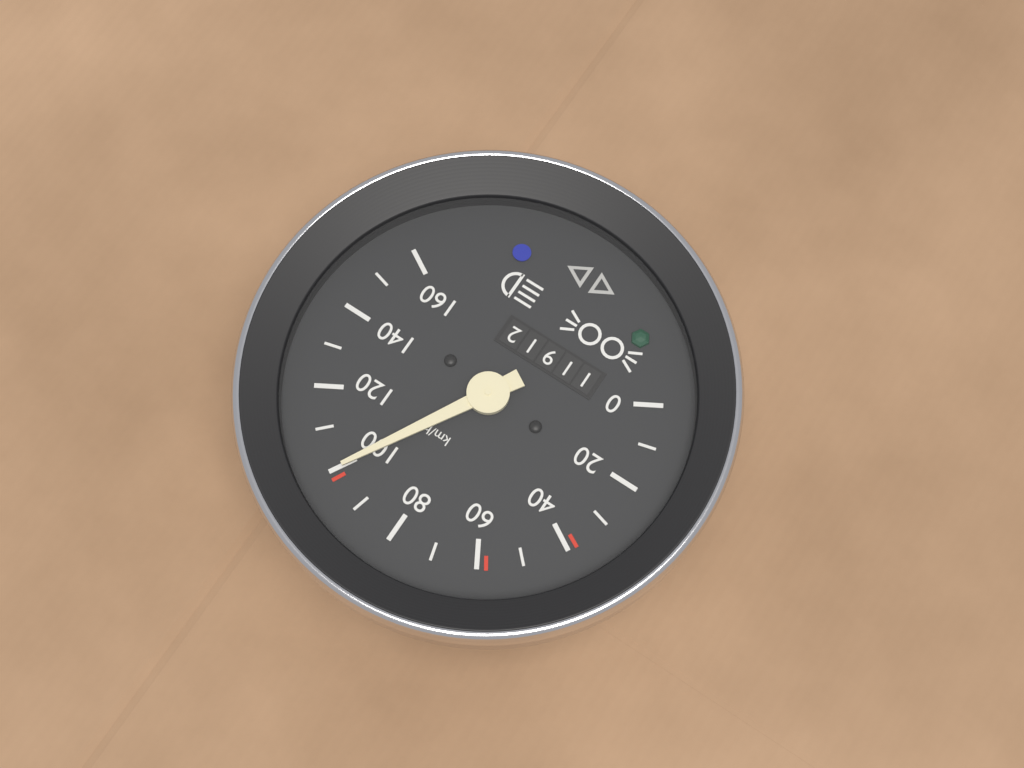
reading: 100 km/h
